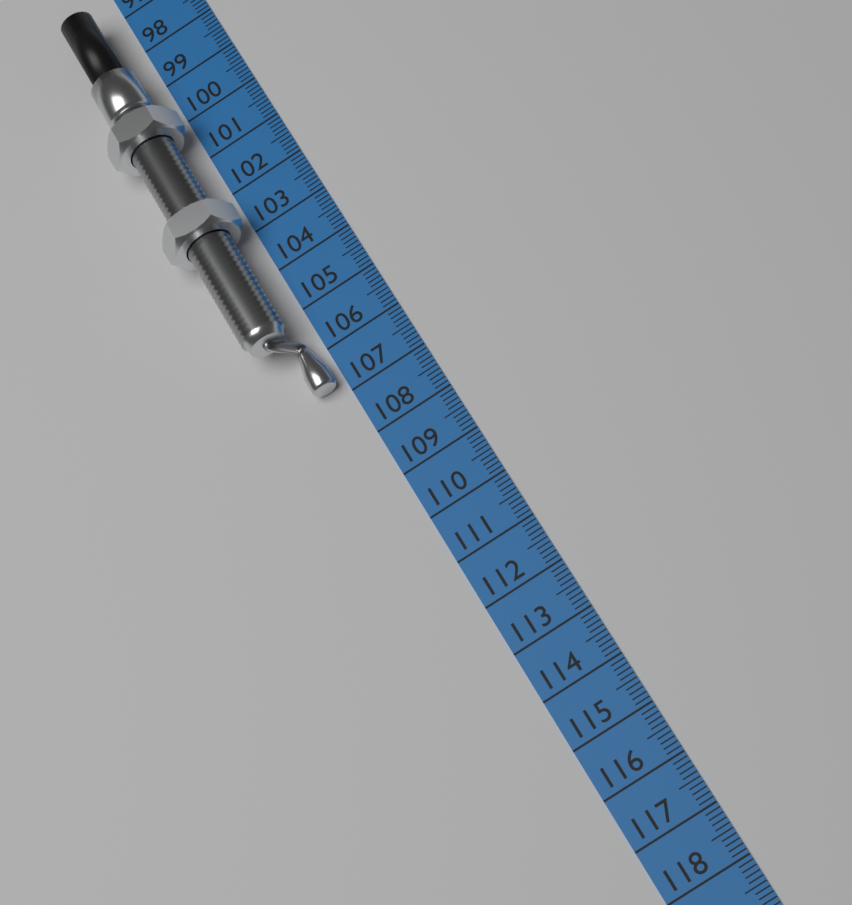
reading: 106.8 cm
